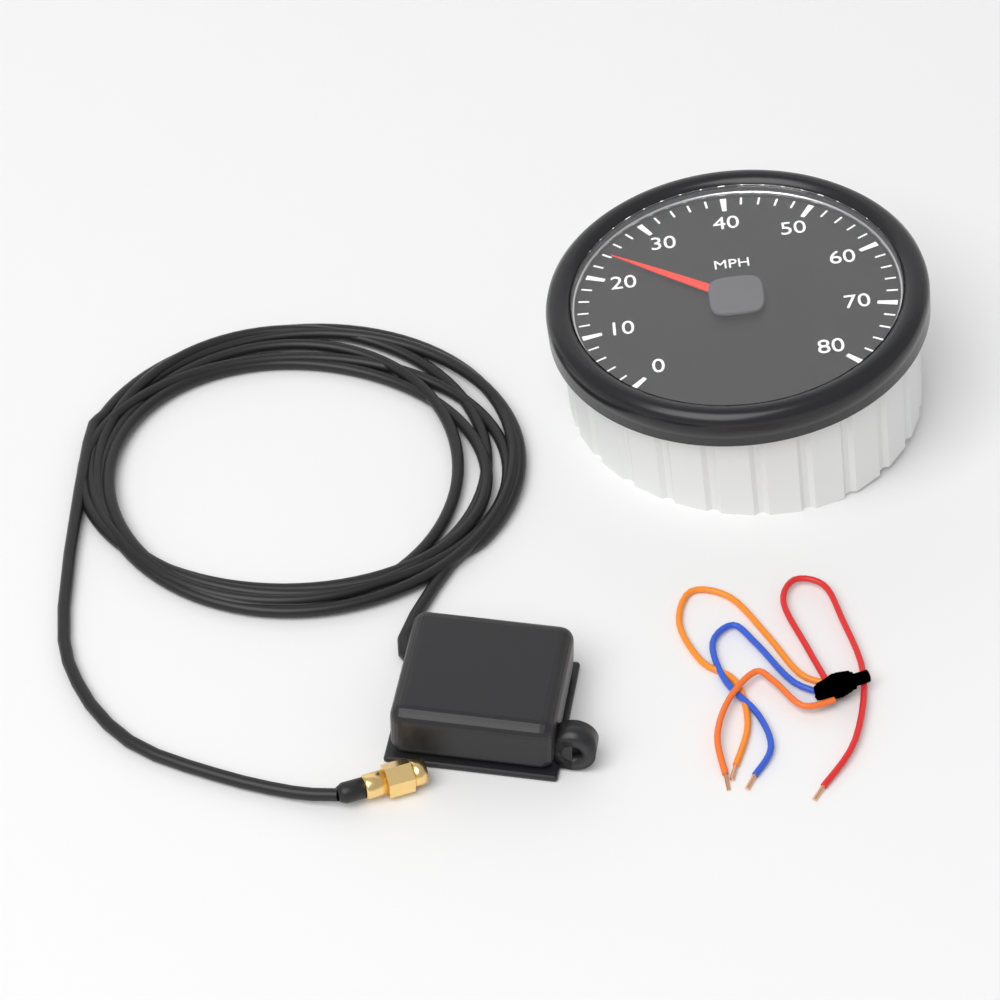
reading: 24 MPH
